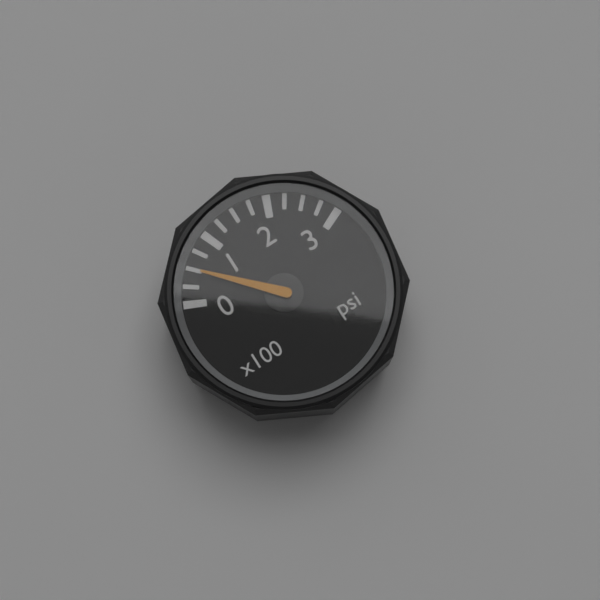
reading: 50 psi
